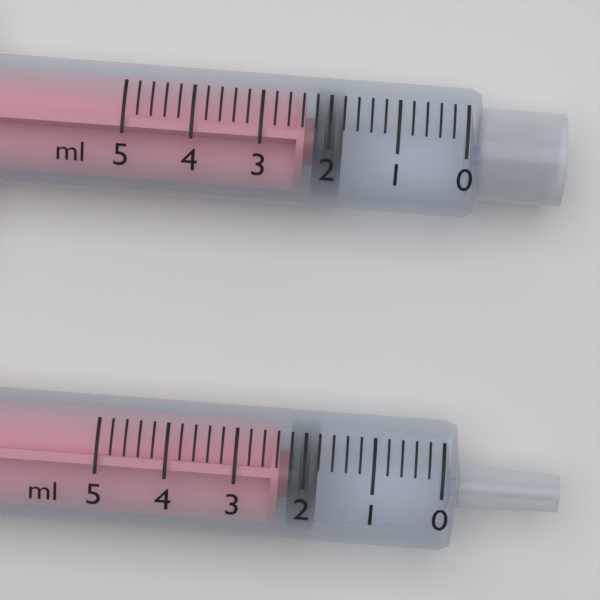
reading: 1.8 ml
